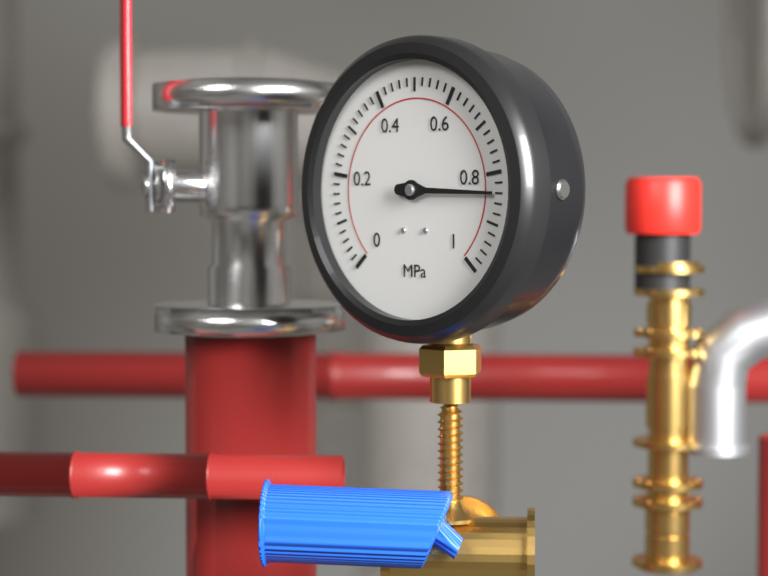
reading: 0.84 MPa
